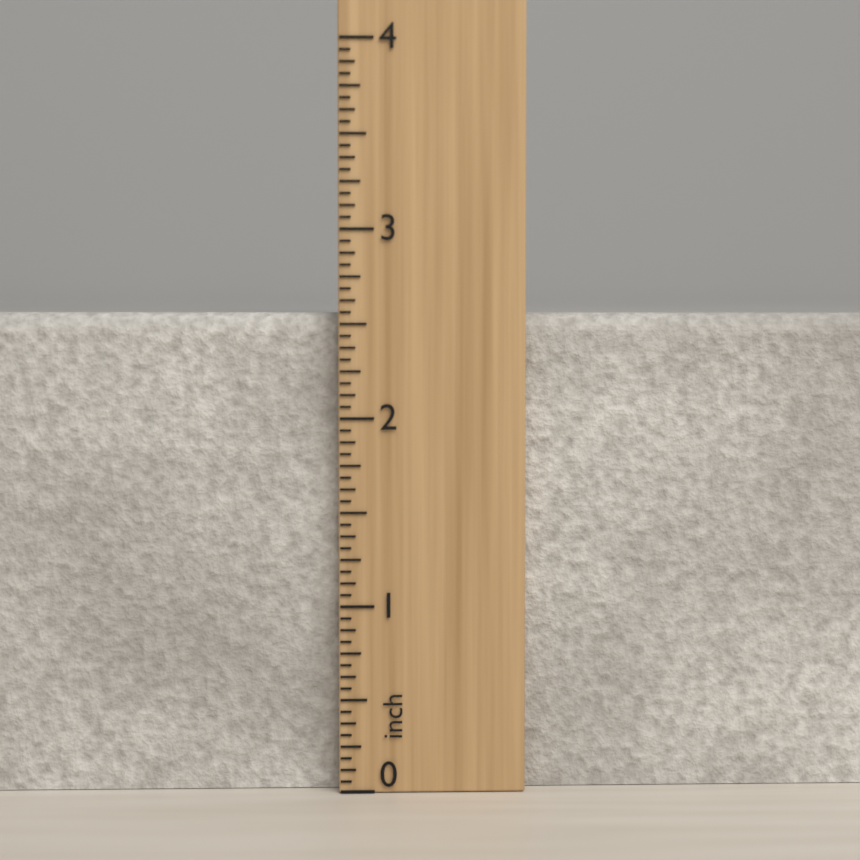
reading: 2.5625 inch
